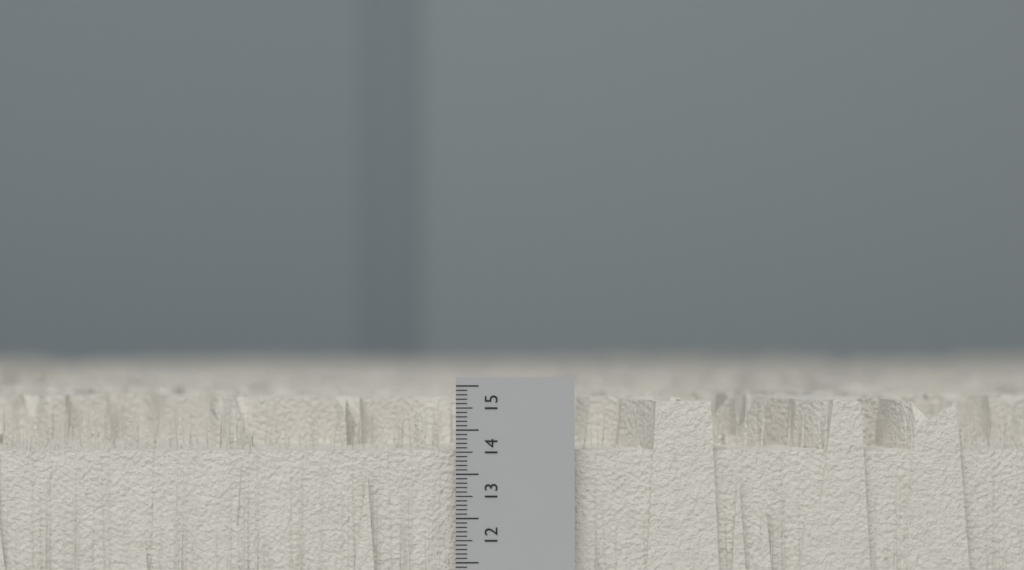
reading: 14.7 cm
